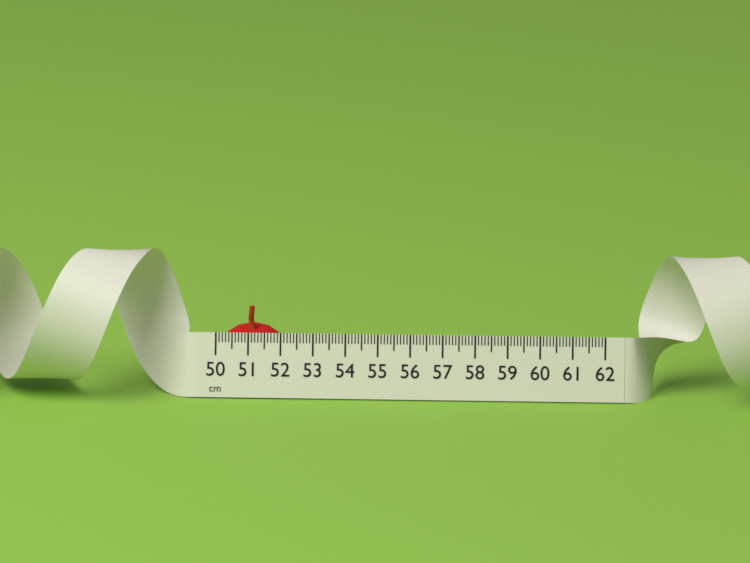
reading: 52.1 cm
